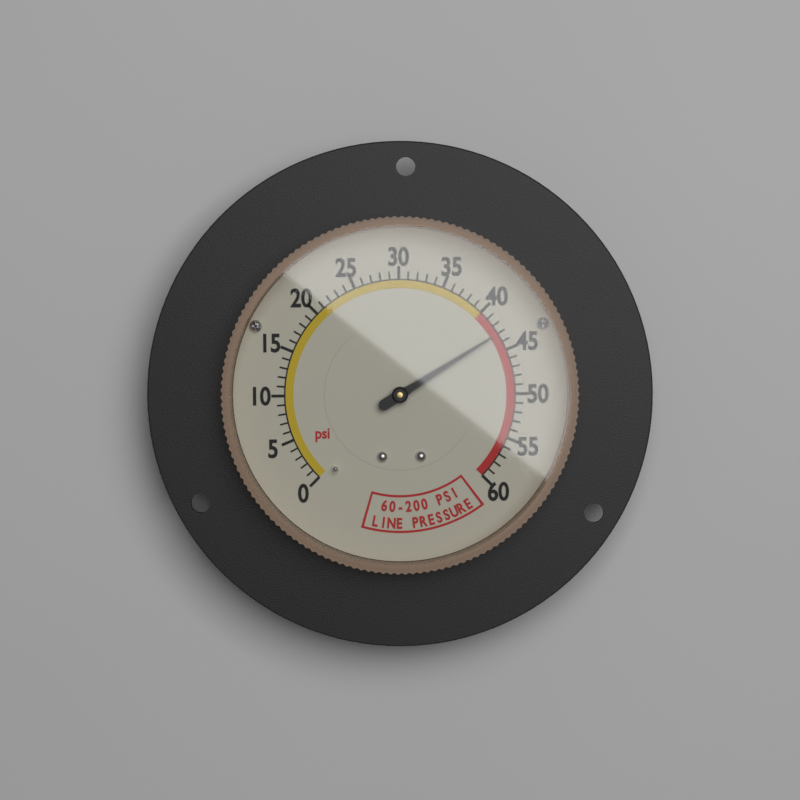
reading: 43 psi
